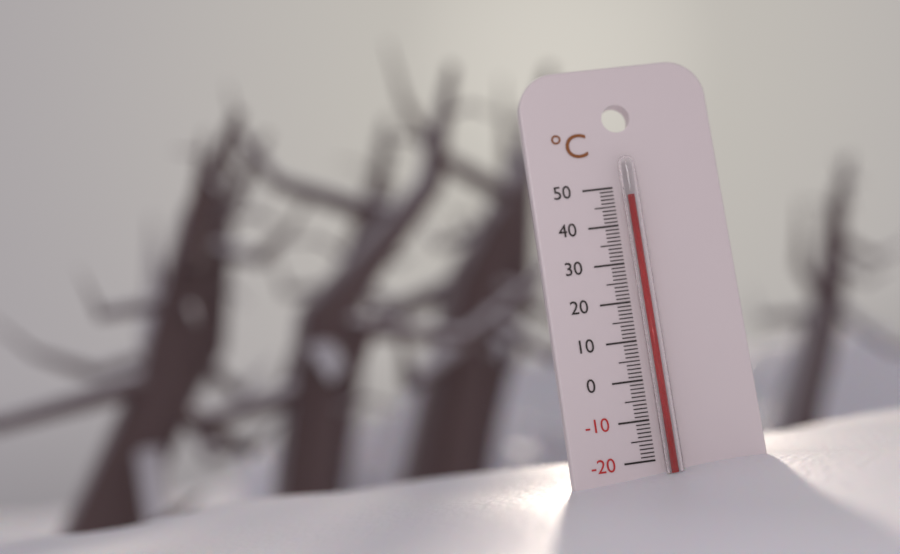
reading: 47 °C
